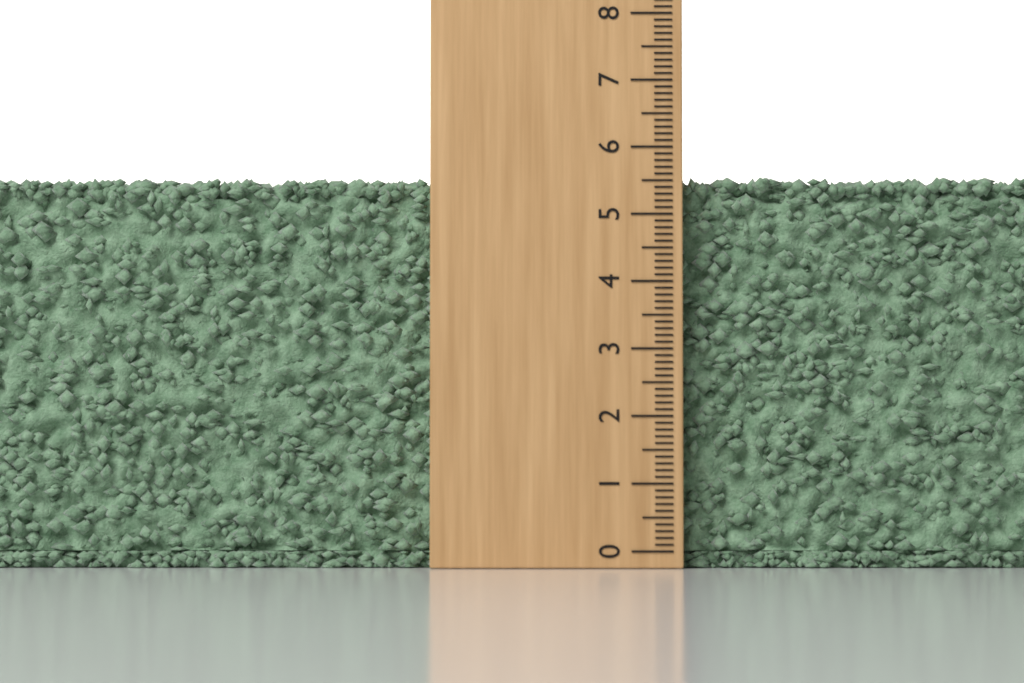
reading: 5.6 (no unit)
